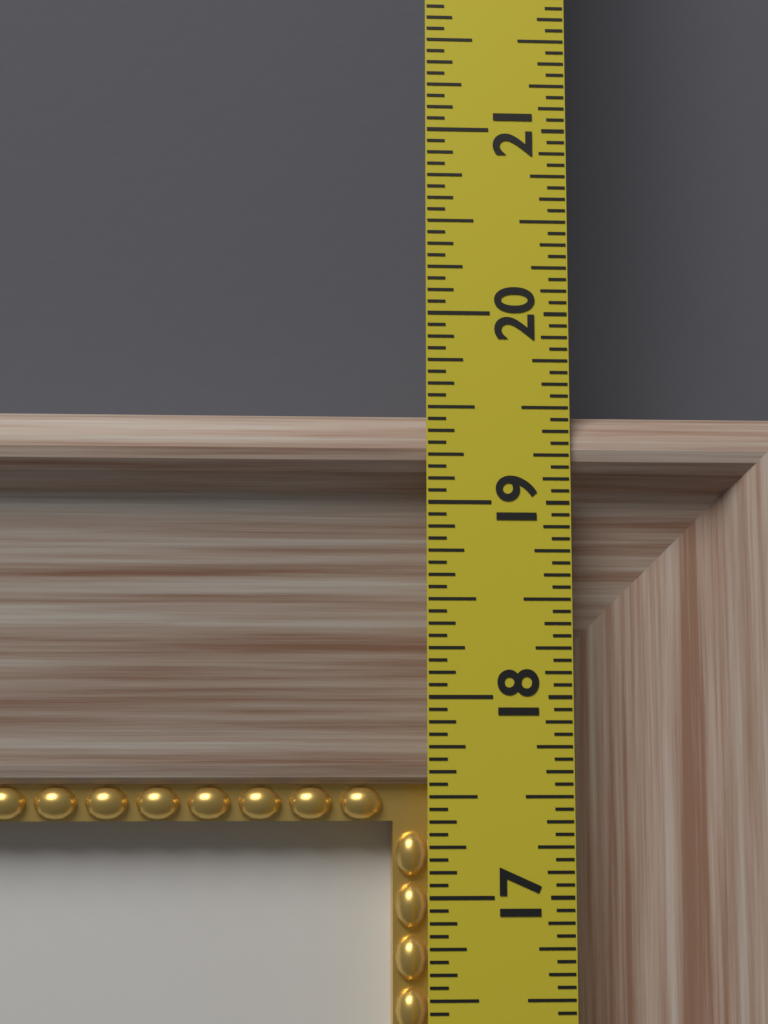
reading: 19.5000 in
